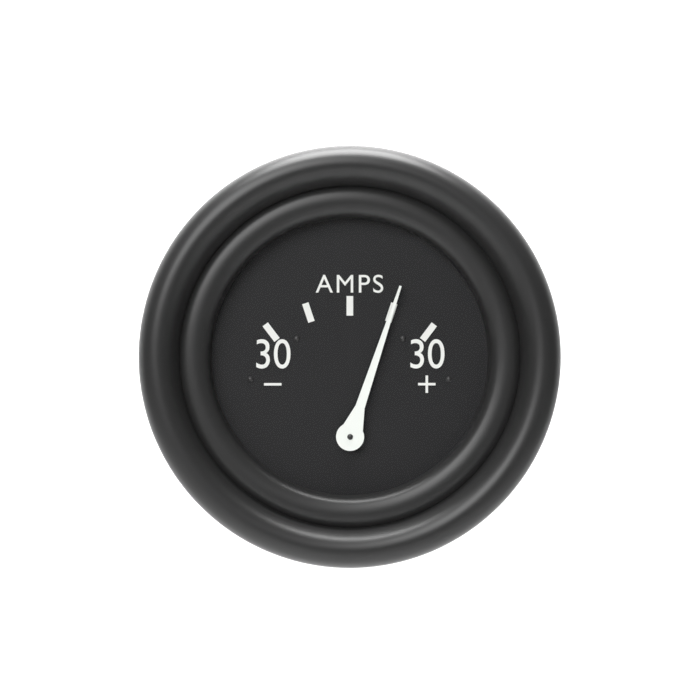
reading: 15 A
